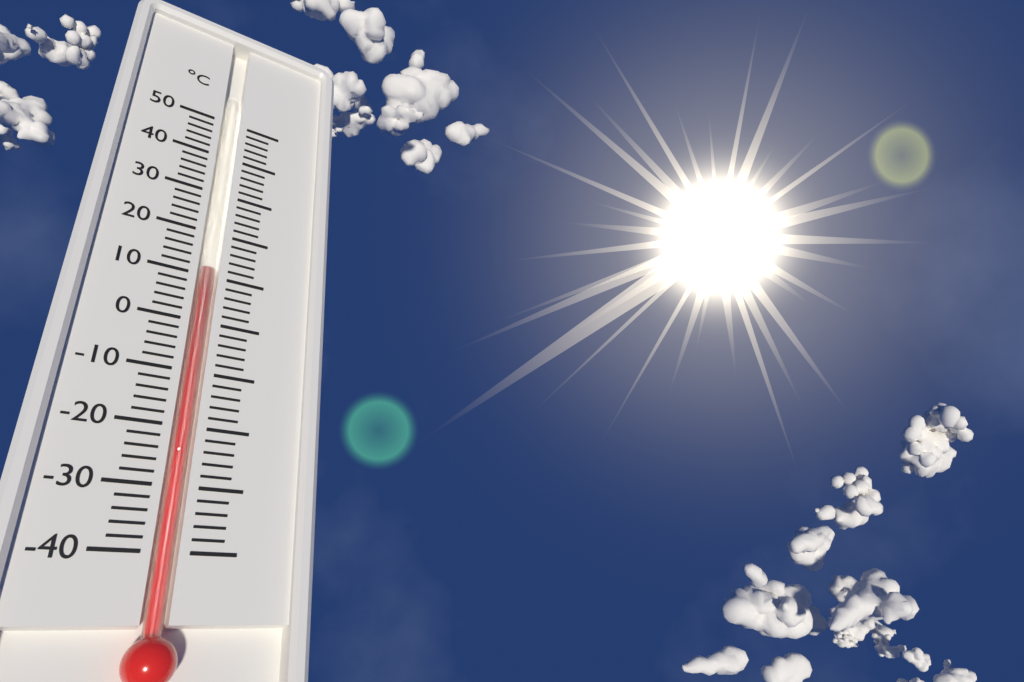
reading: 12 °C
